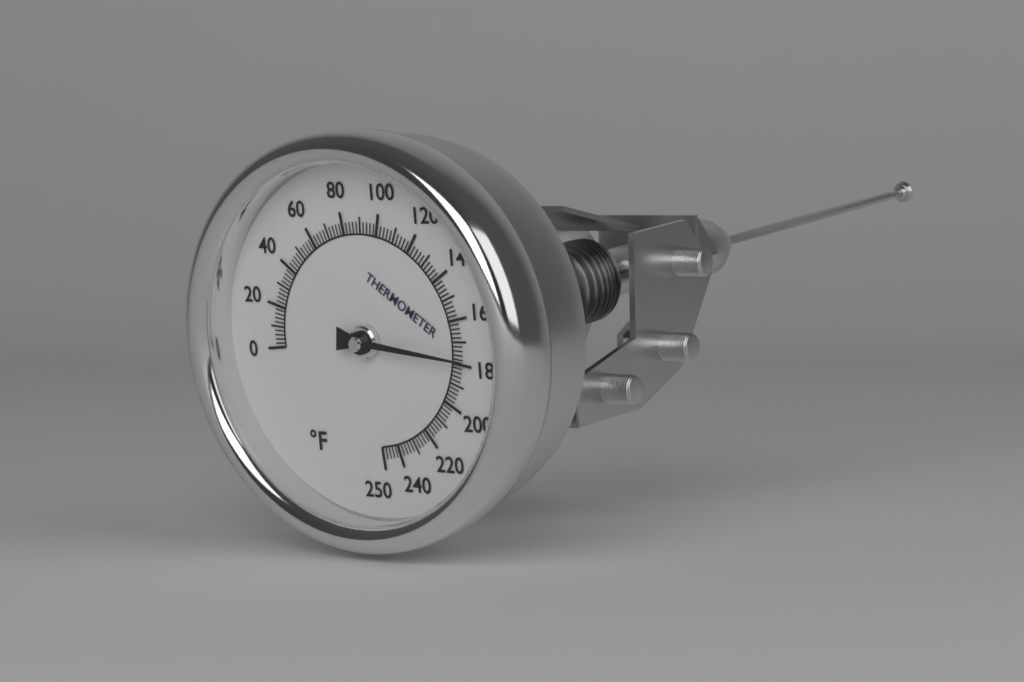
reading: 178 °F
